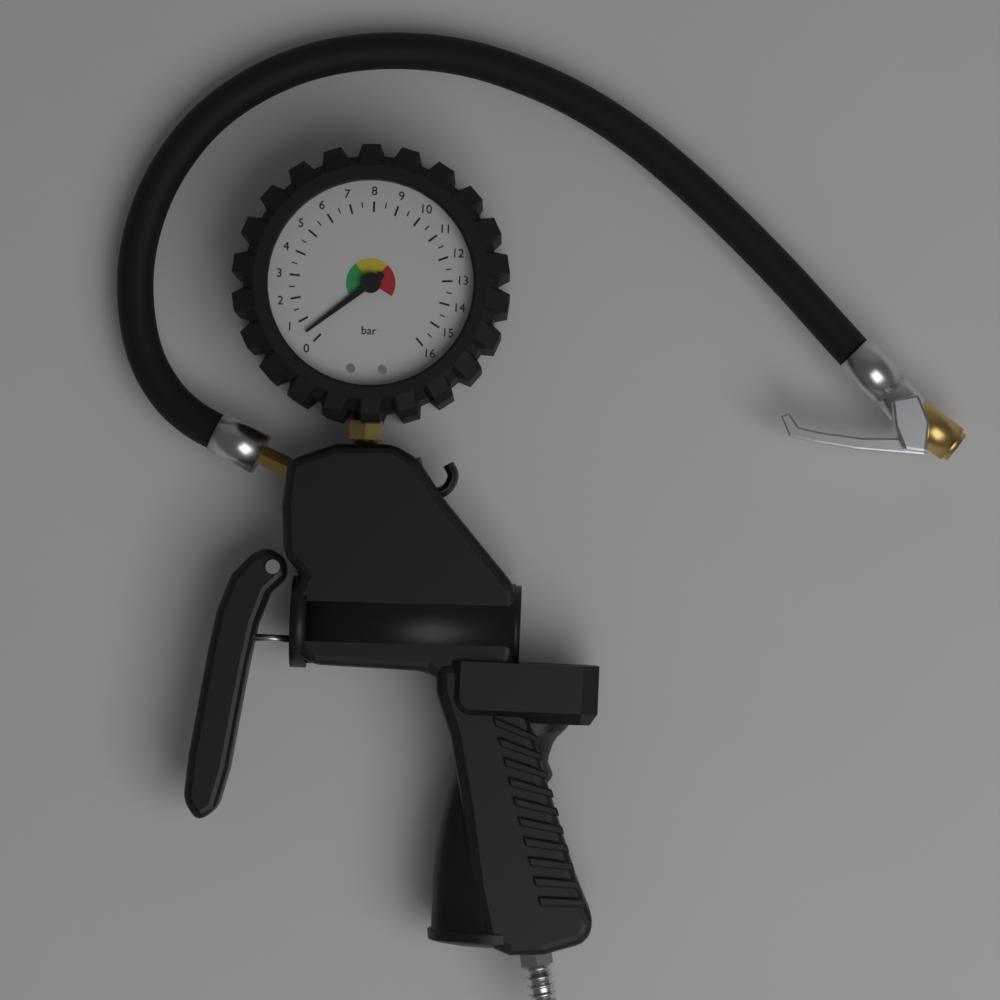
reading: 0.5 bar
